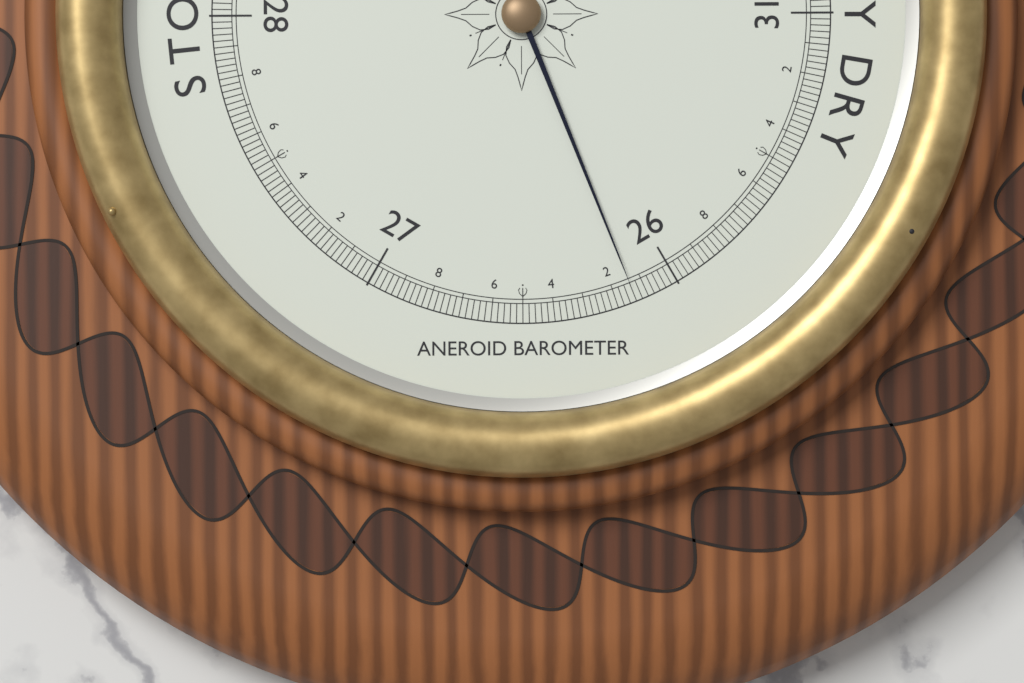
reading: 26.14 inHg
